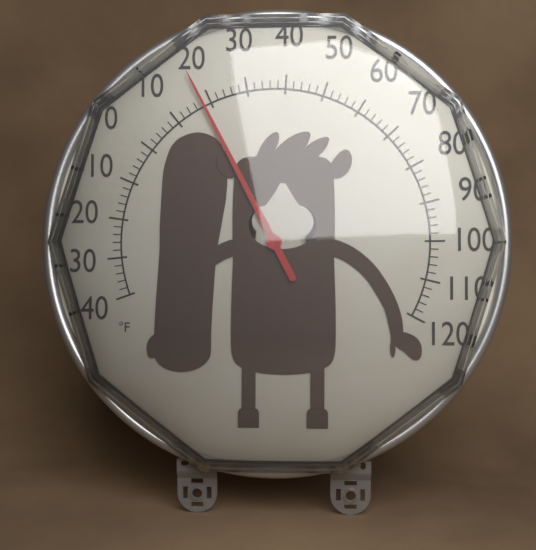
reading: 18 °F
